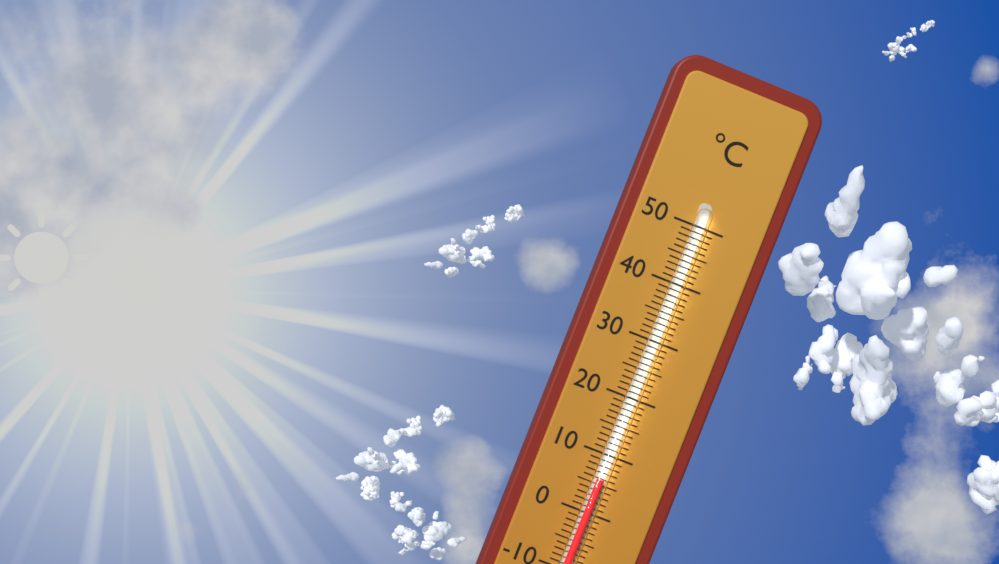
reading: 6 °C
